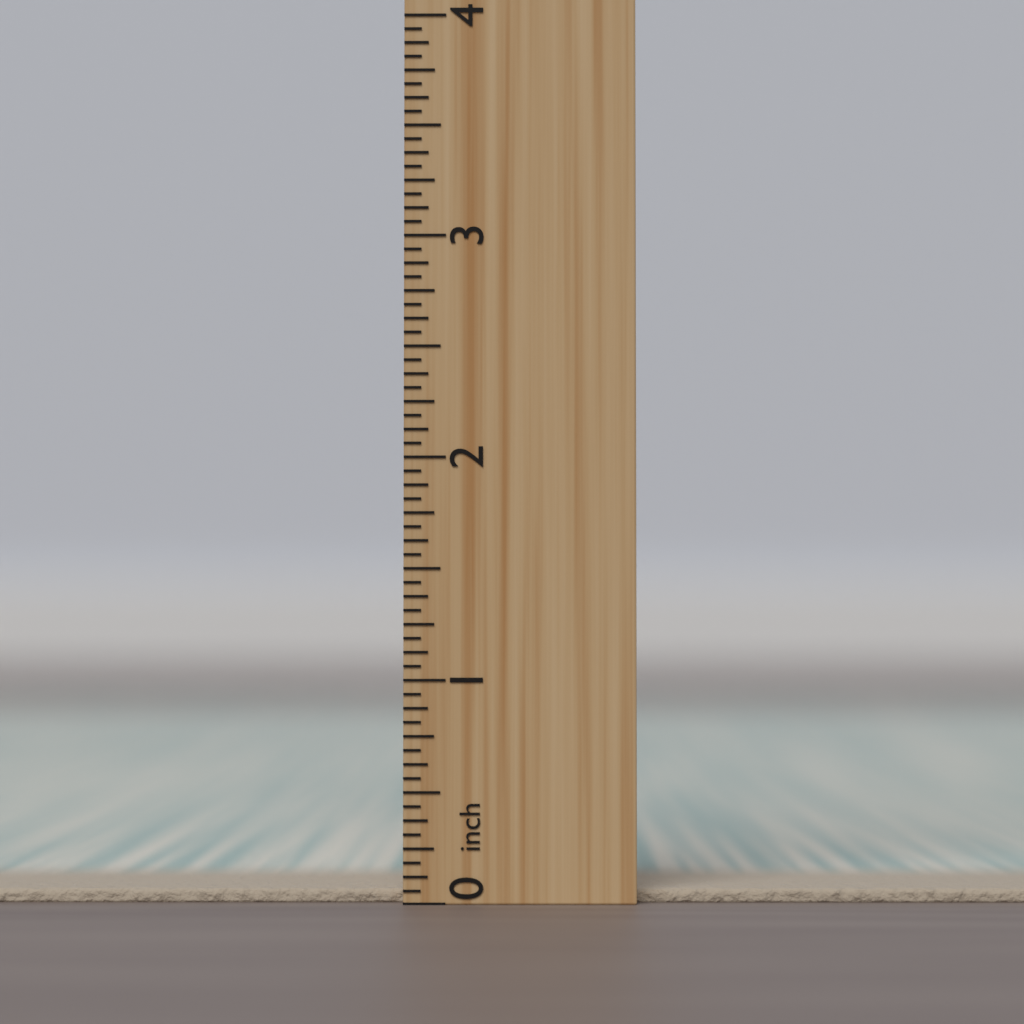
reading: 0.0625 inch
